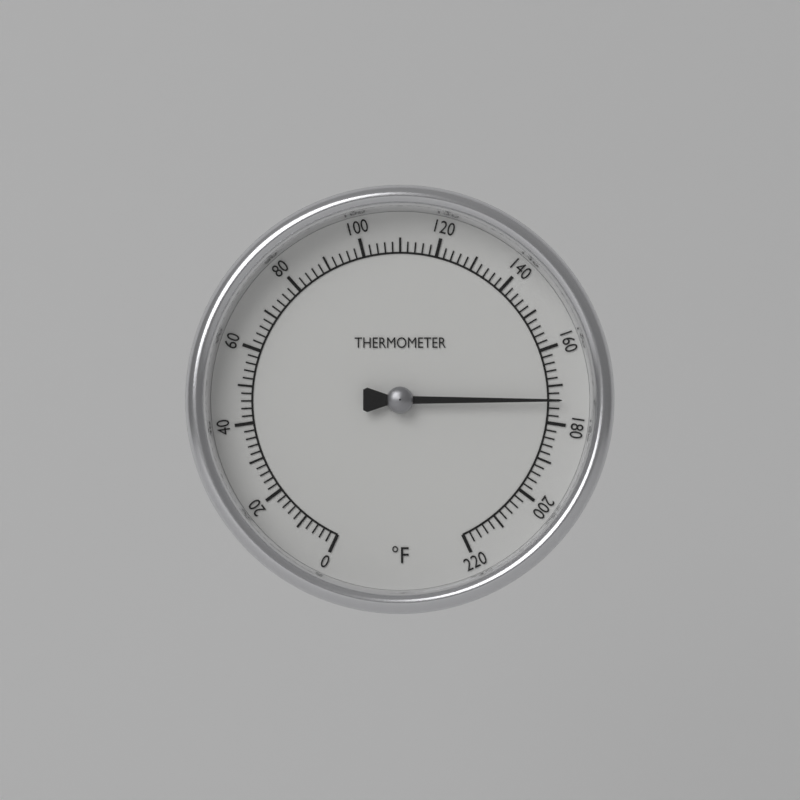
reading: 174 °F
